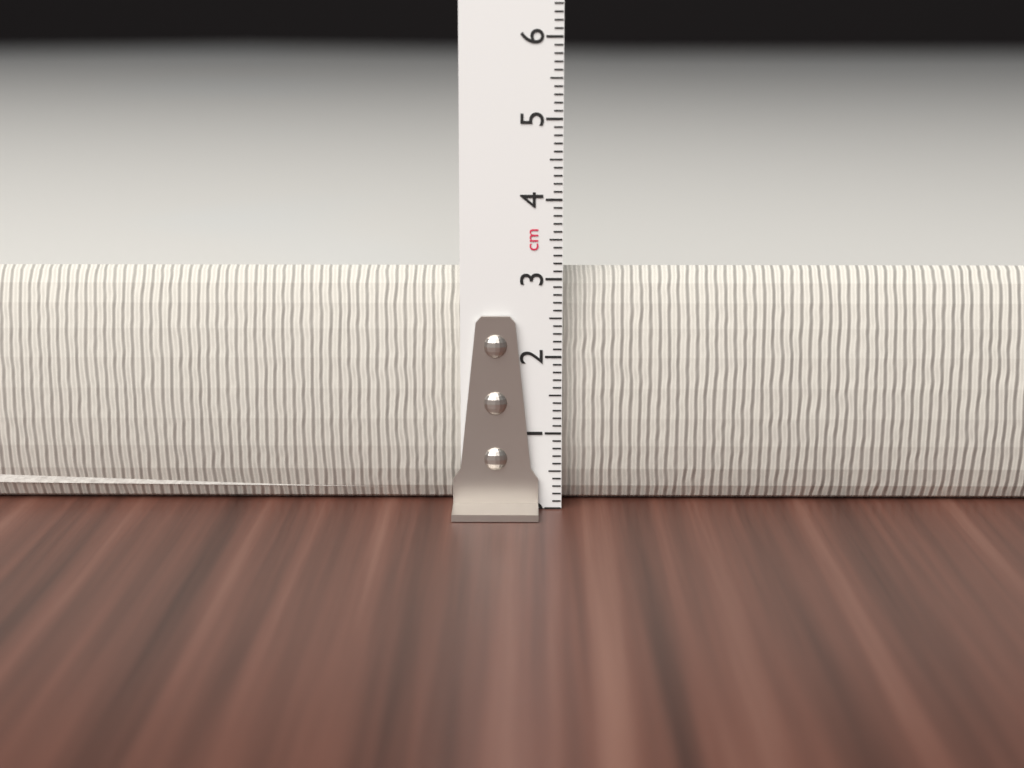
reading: 3.1 cm
